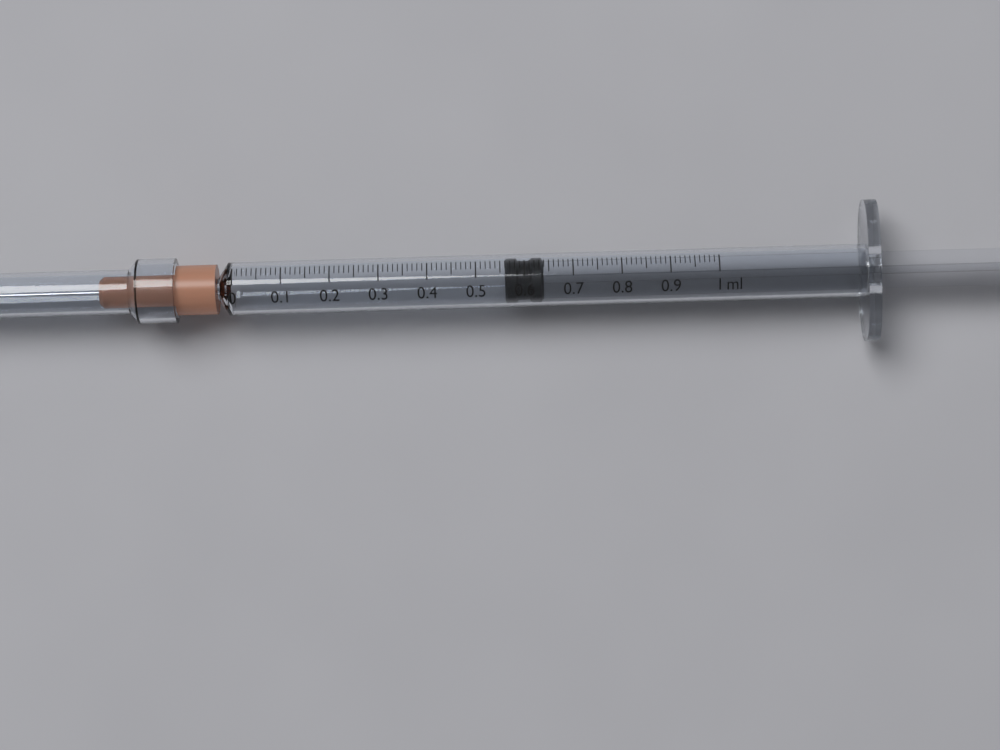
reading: 0.56 ml
